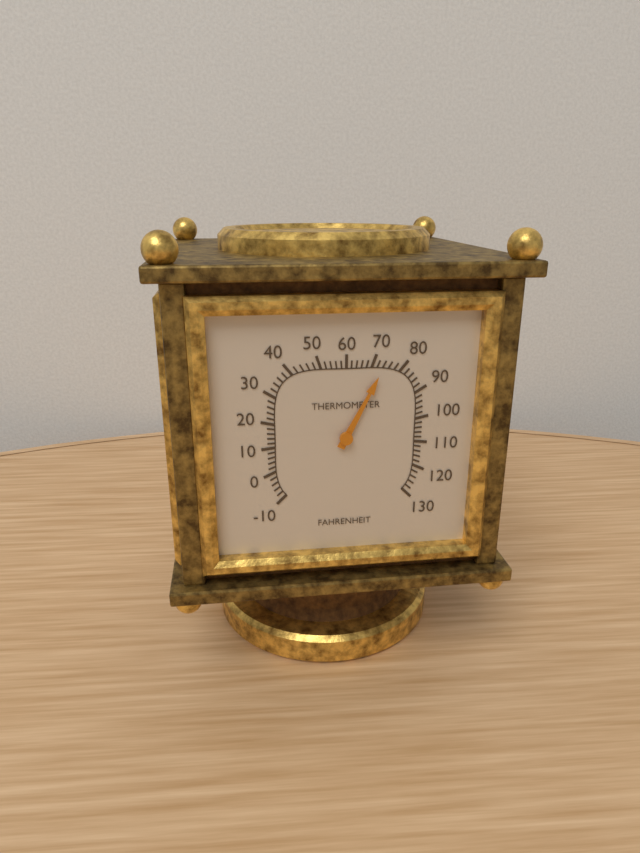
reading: 74 °F
